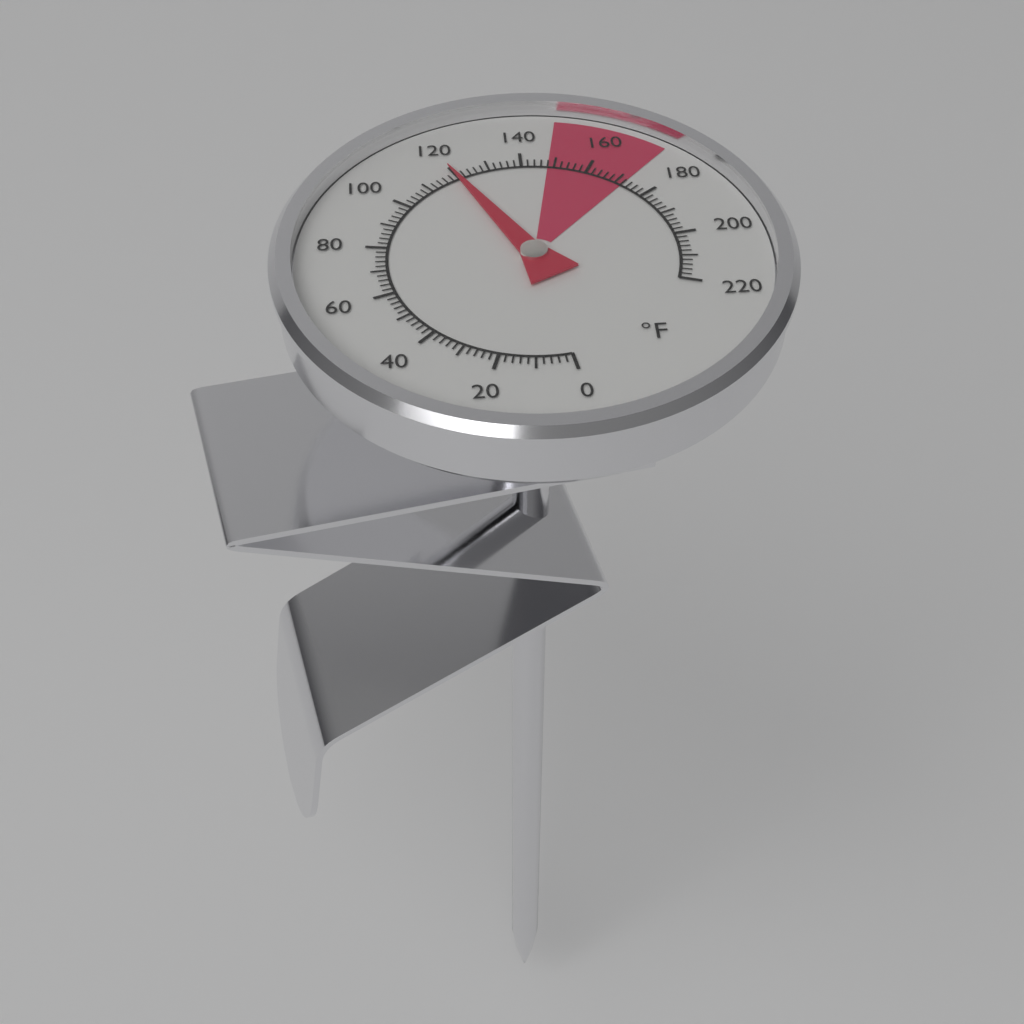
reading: 120 °F
